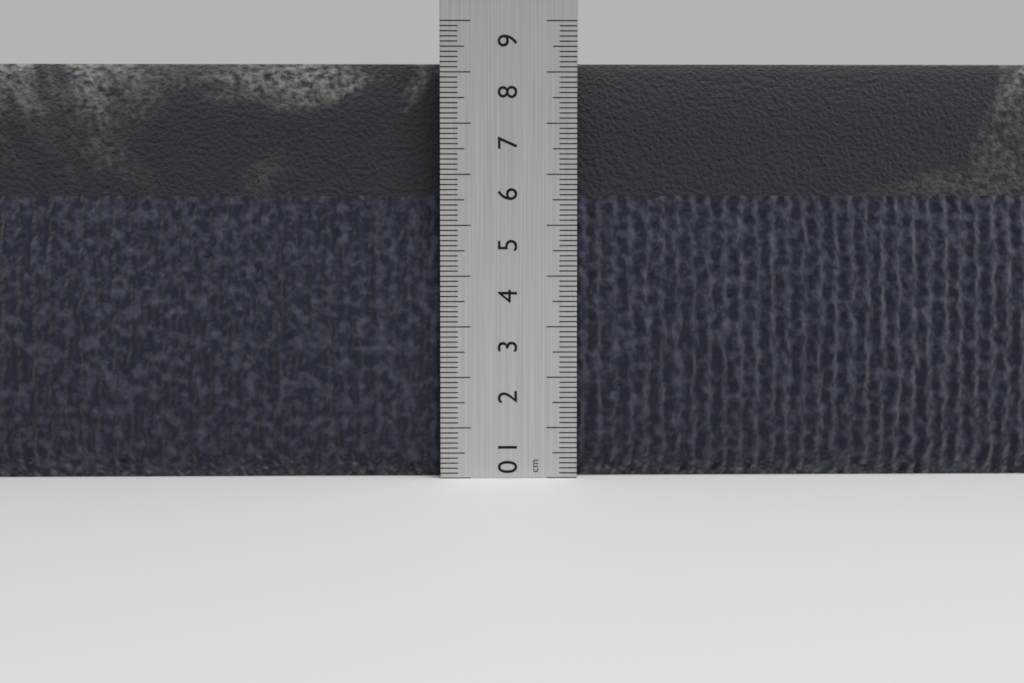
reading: 8.2 cm
